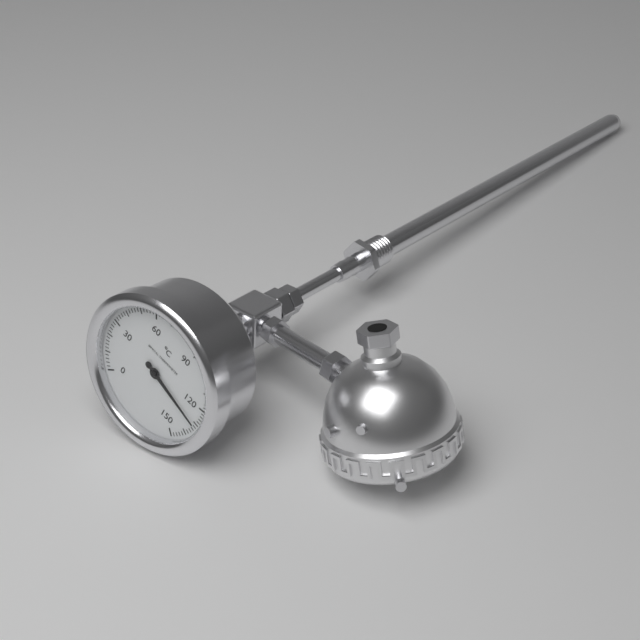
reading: 132 °C
